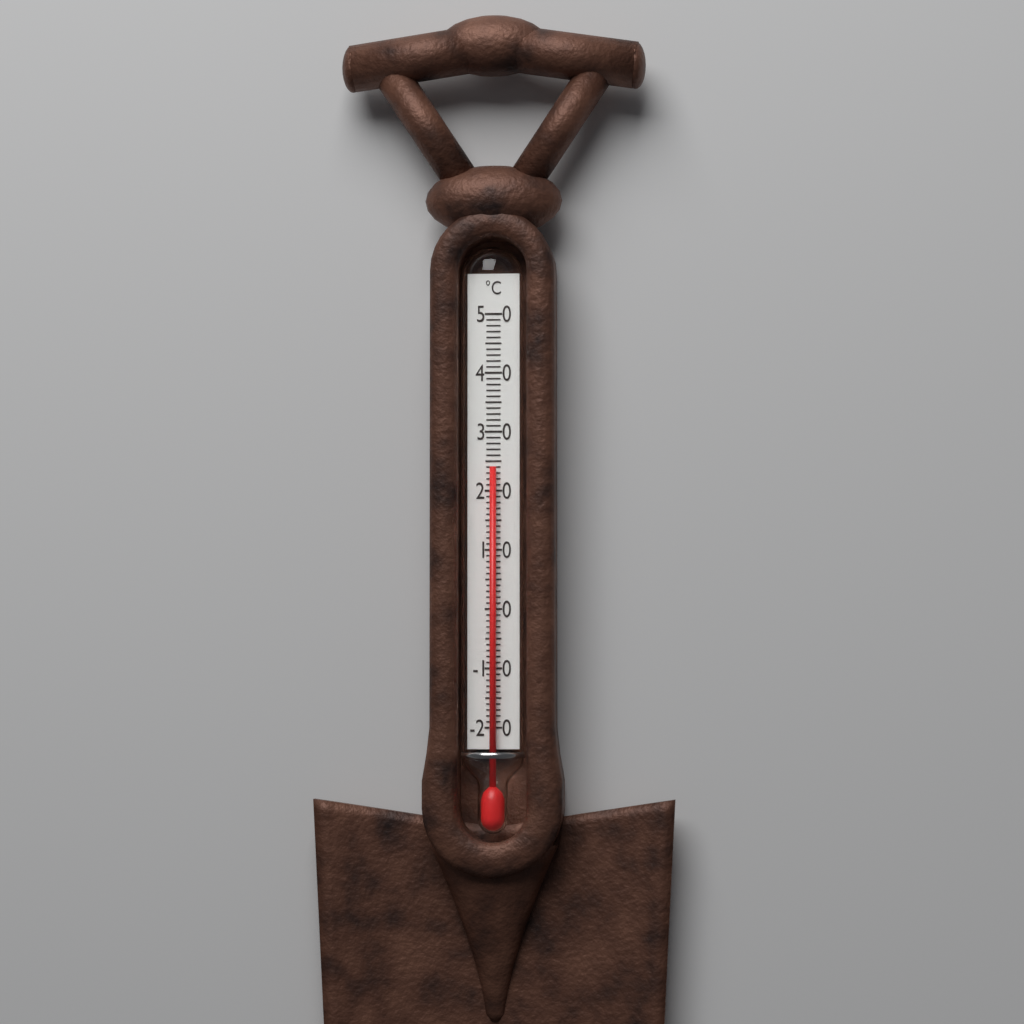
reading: 24 °C
